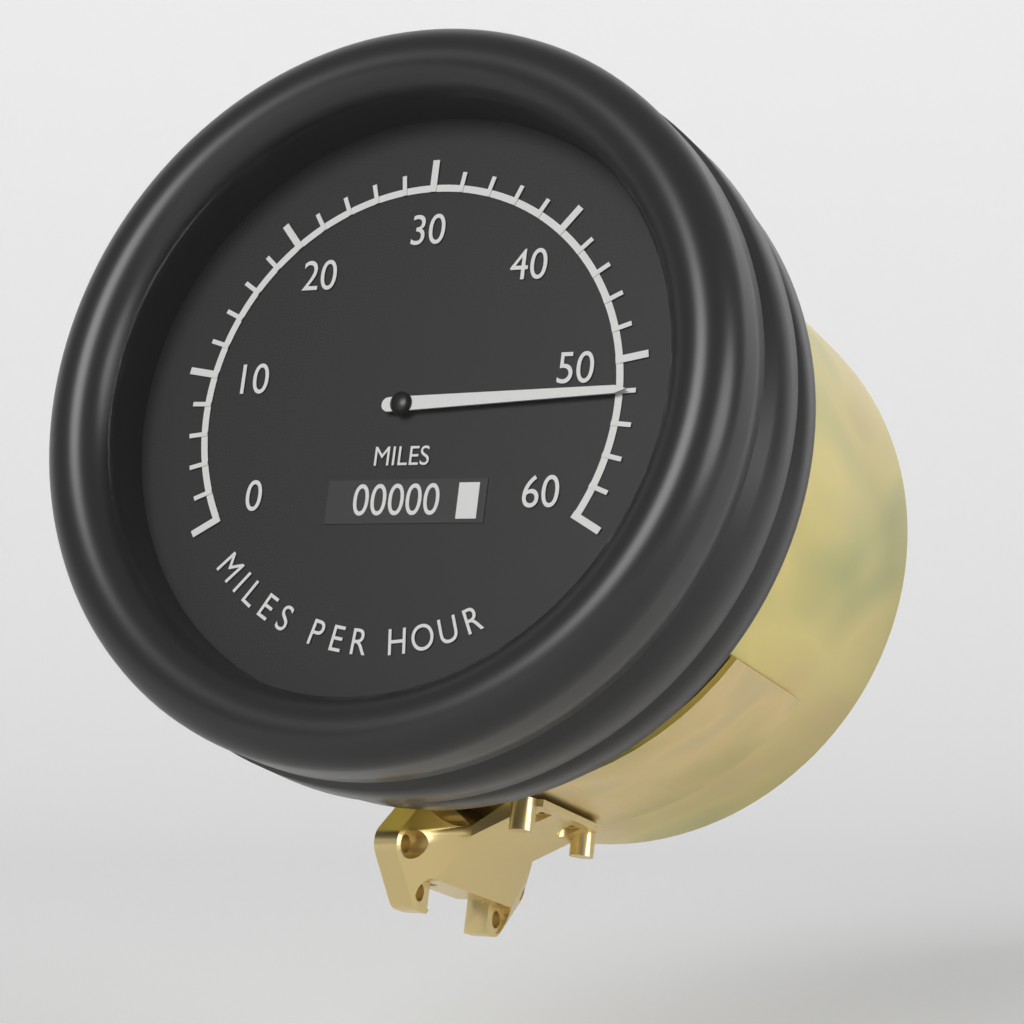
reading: 52 mph
